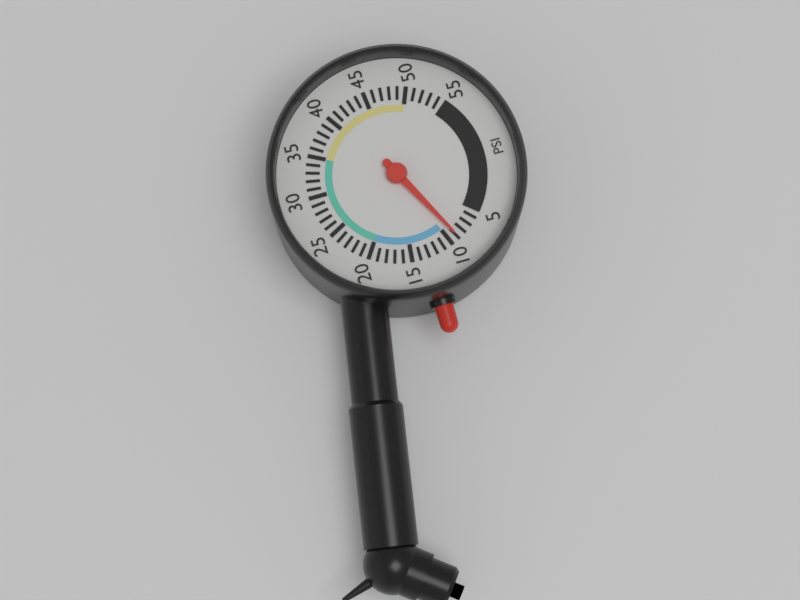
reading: 9 psi
